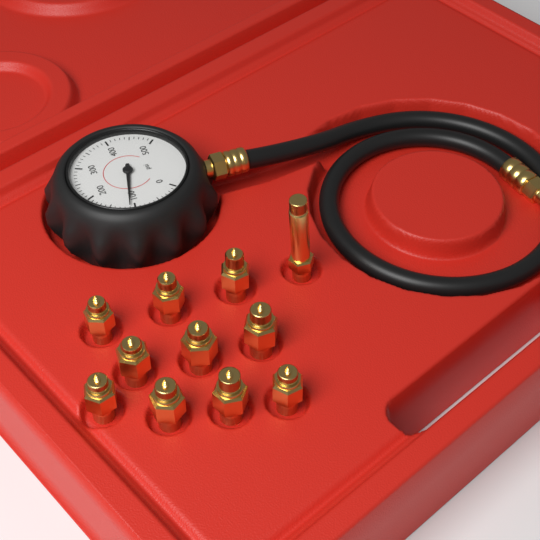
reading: 110 psi
